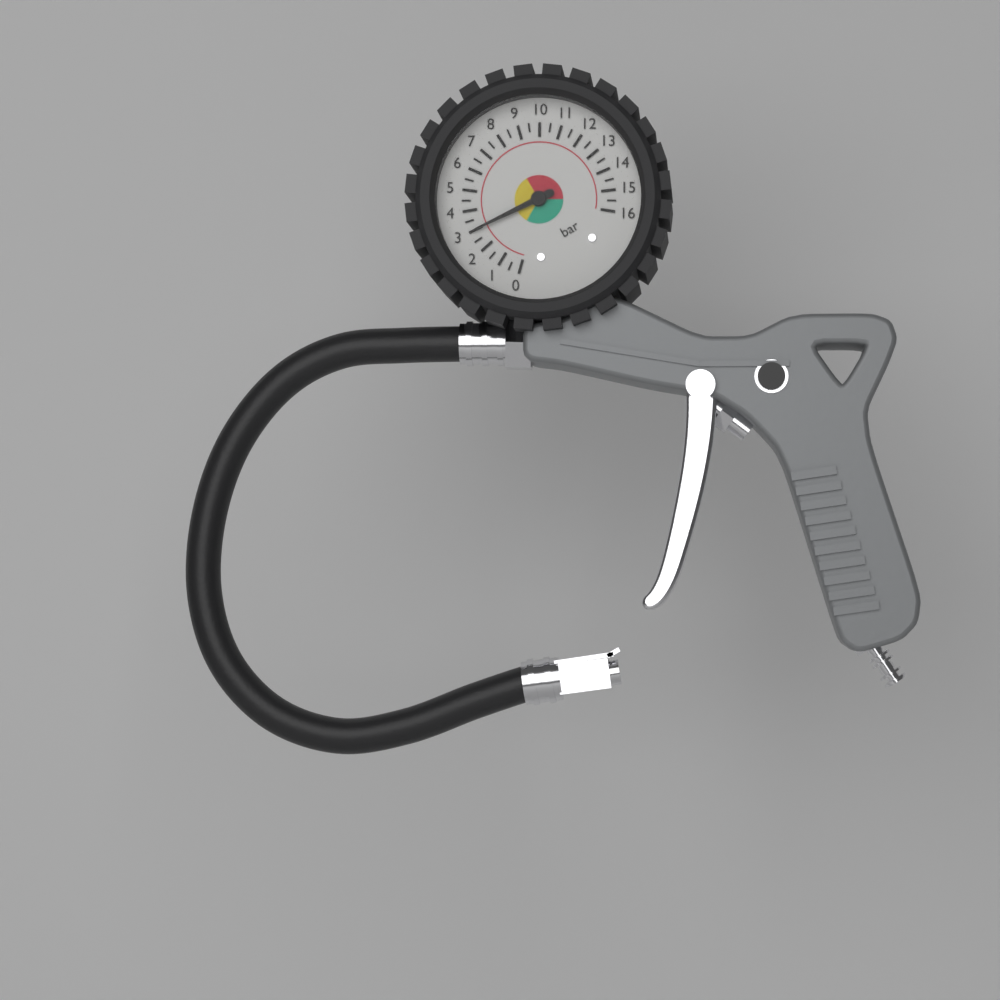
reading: 3.0 bar
